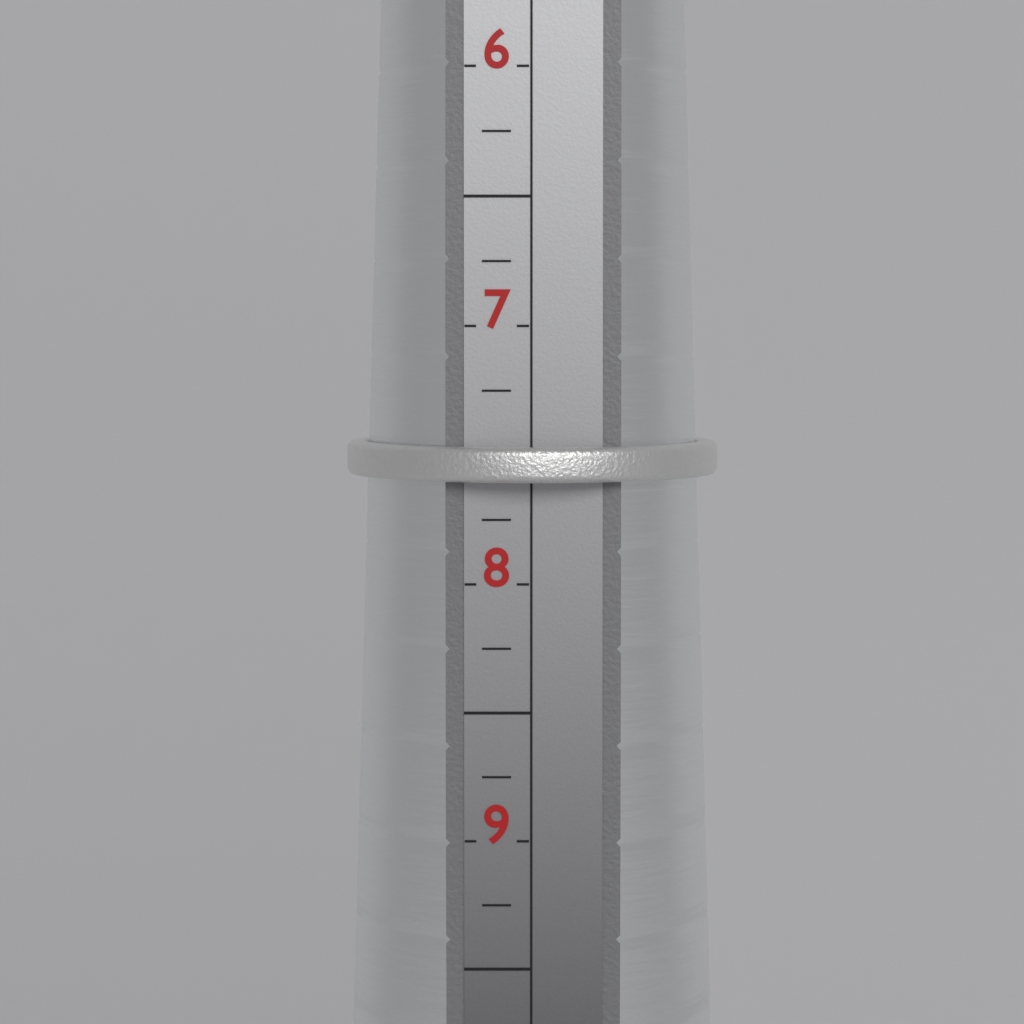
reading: 7.60 (no unit)
